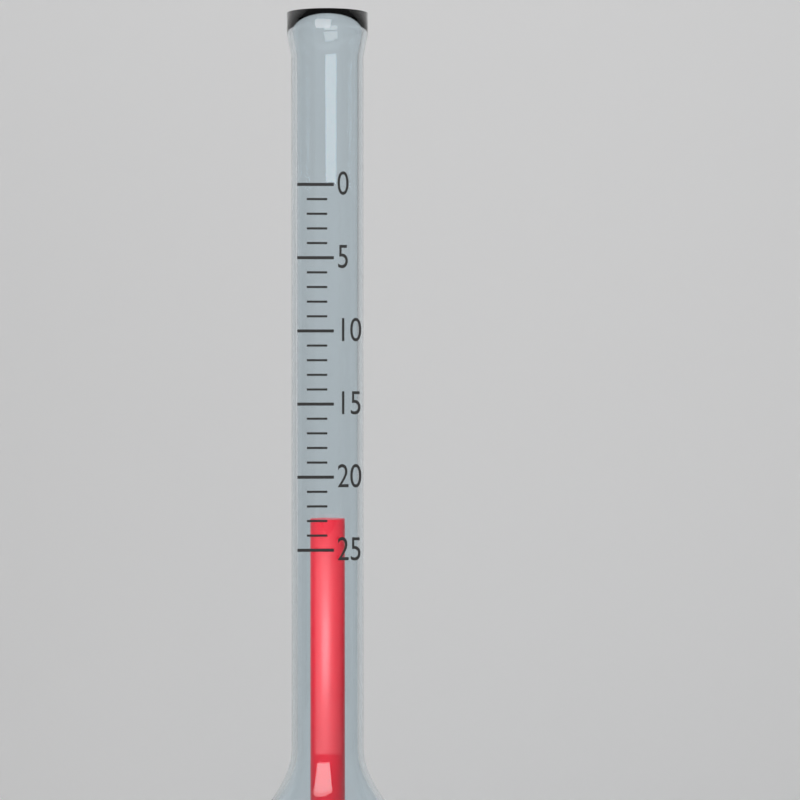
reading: 23 (no unit)
